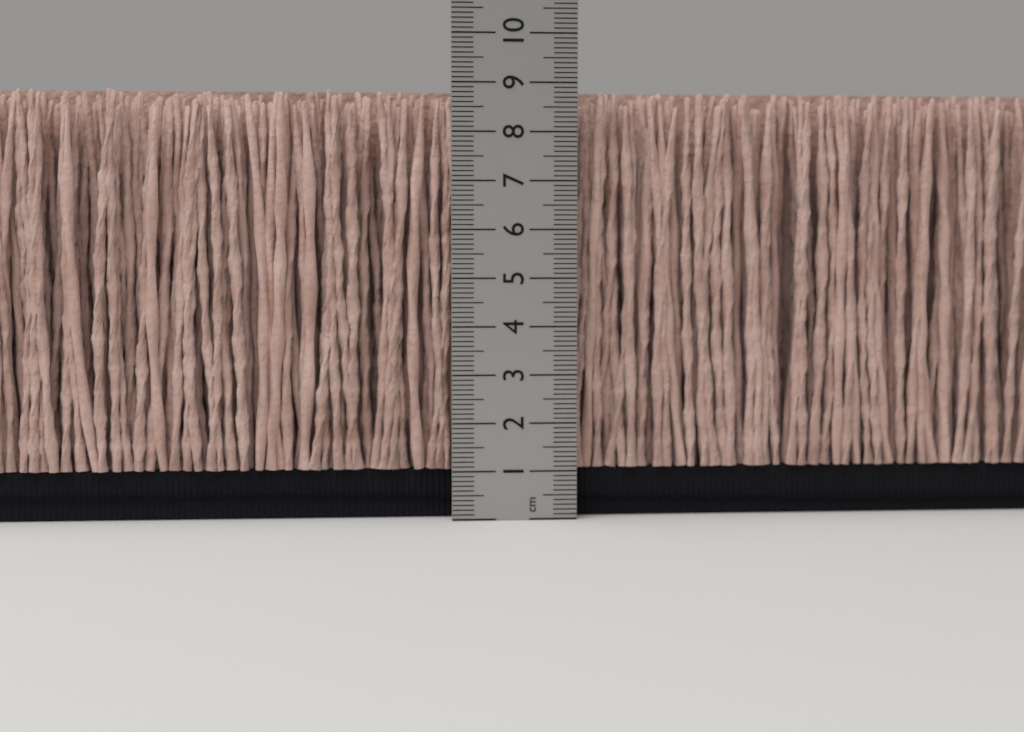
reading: 8.9 cm
